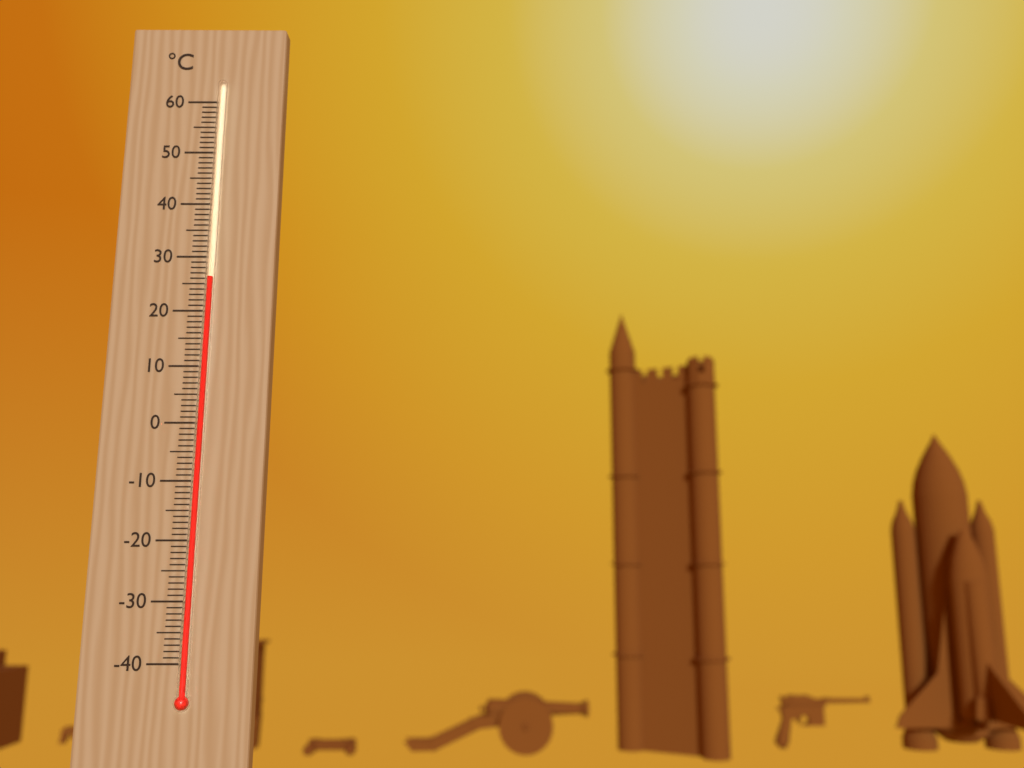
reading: 26 °C
